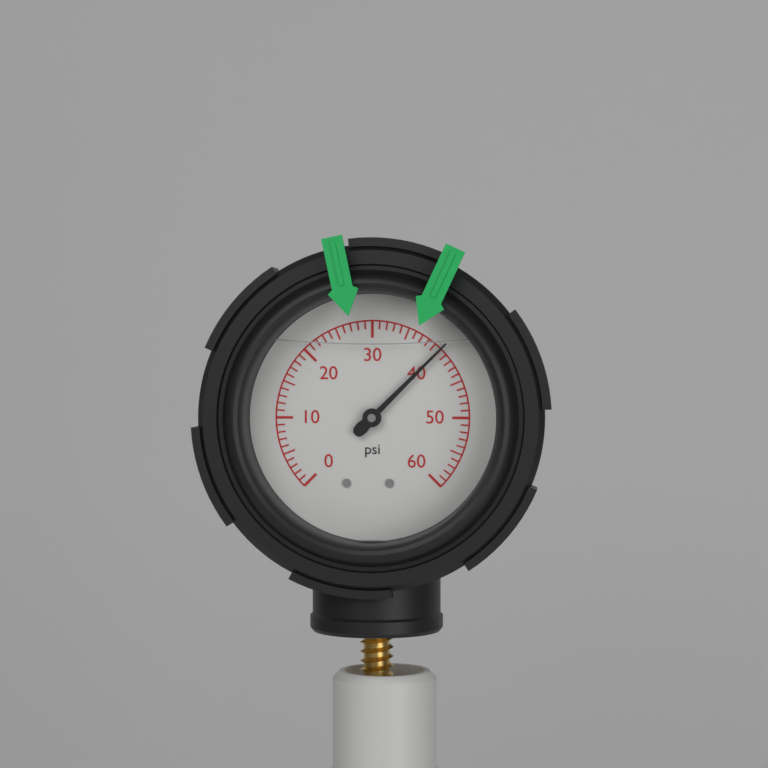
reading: 40 psi
